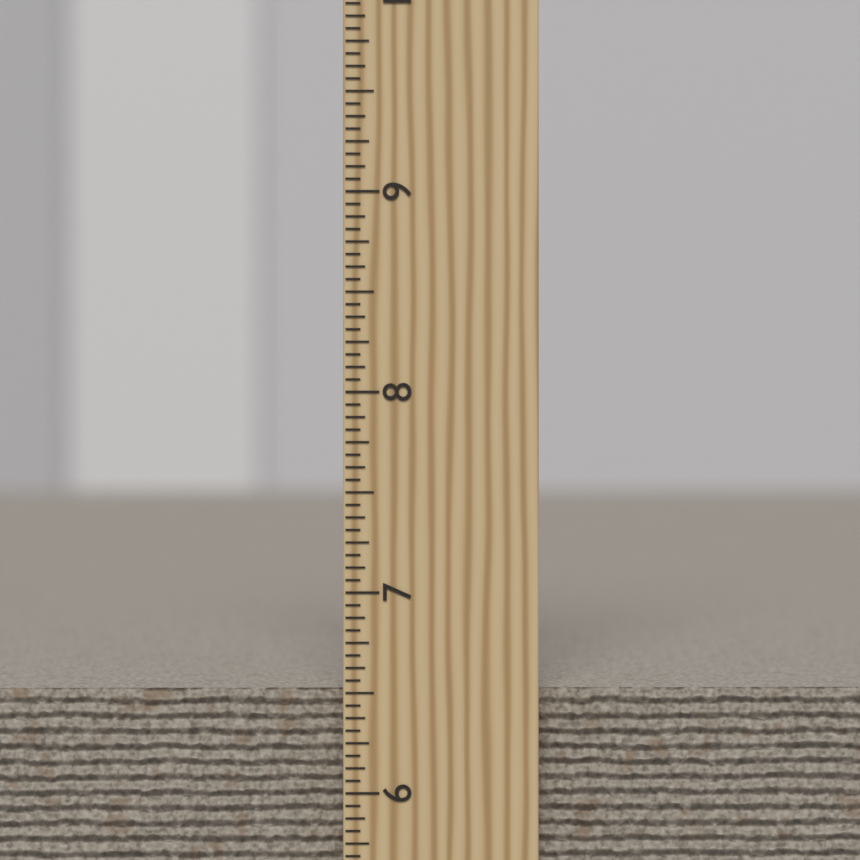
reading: 6.5000 inch
